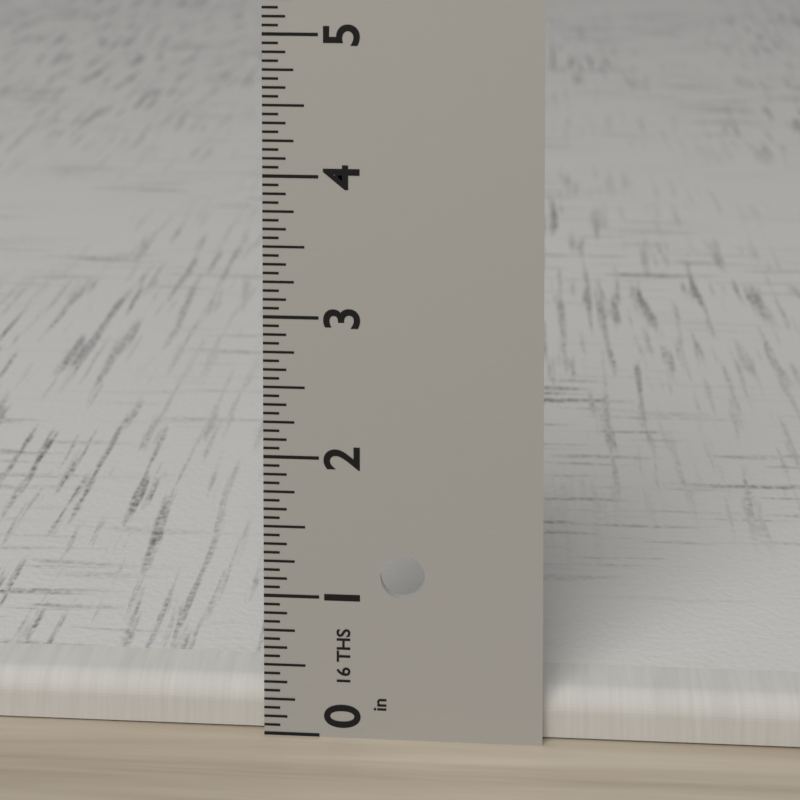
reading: 0.3125 in
